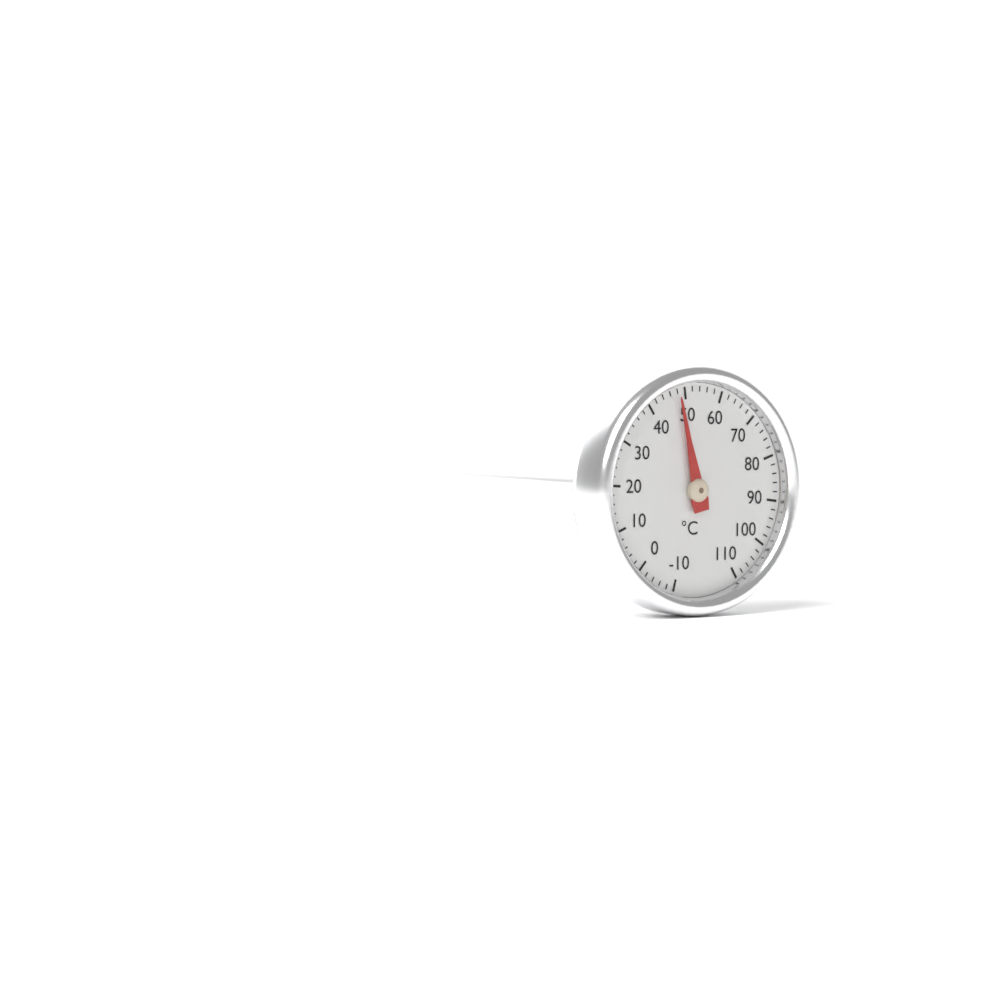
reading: 48 °C
